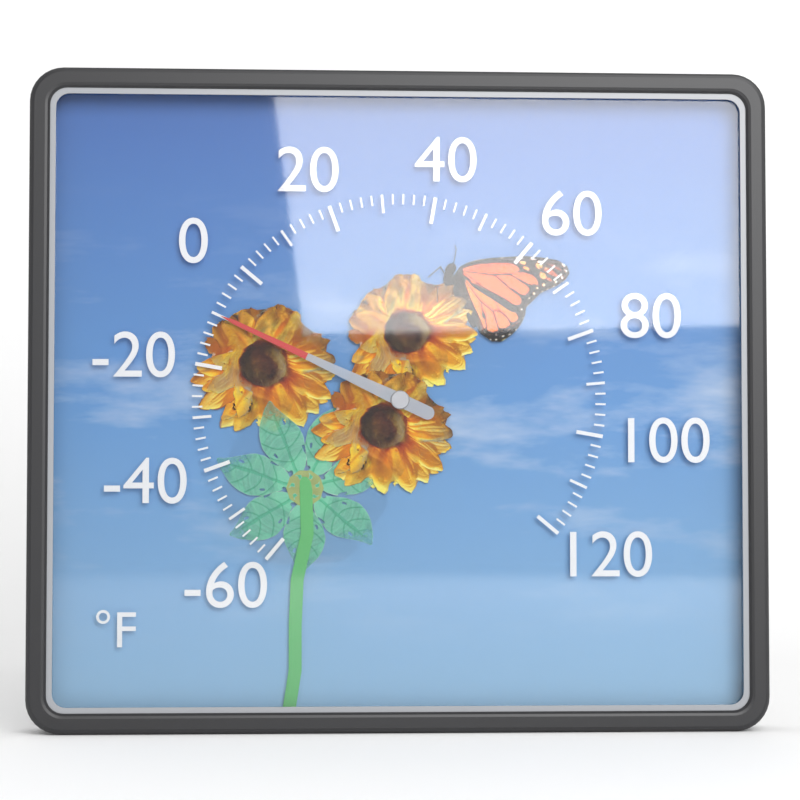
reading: -10 °F
